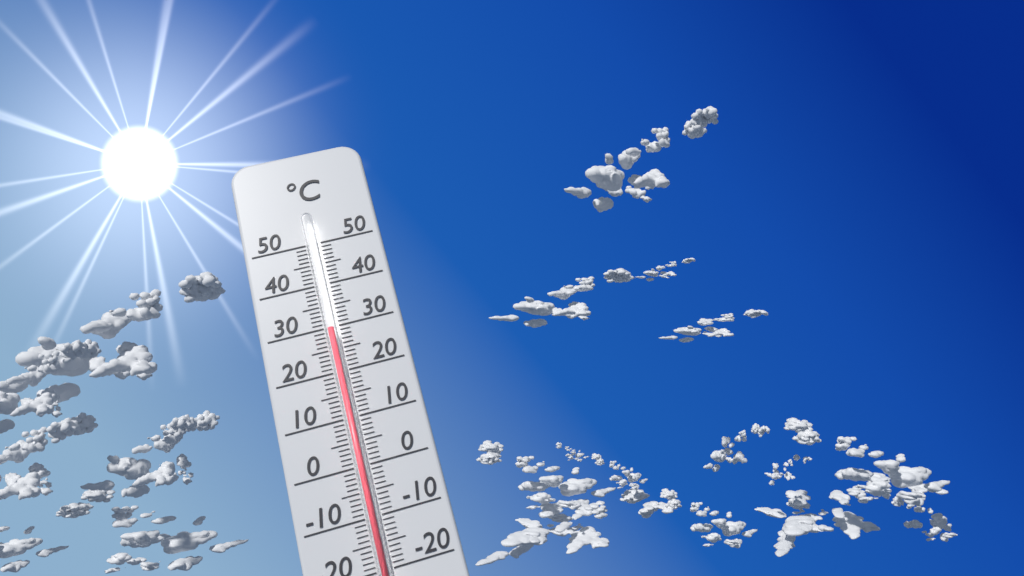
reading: 29 °C
